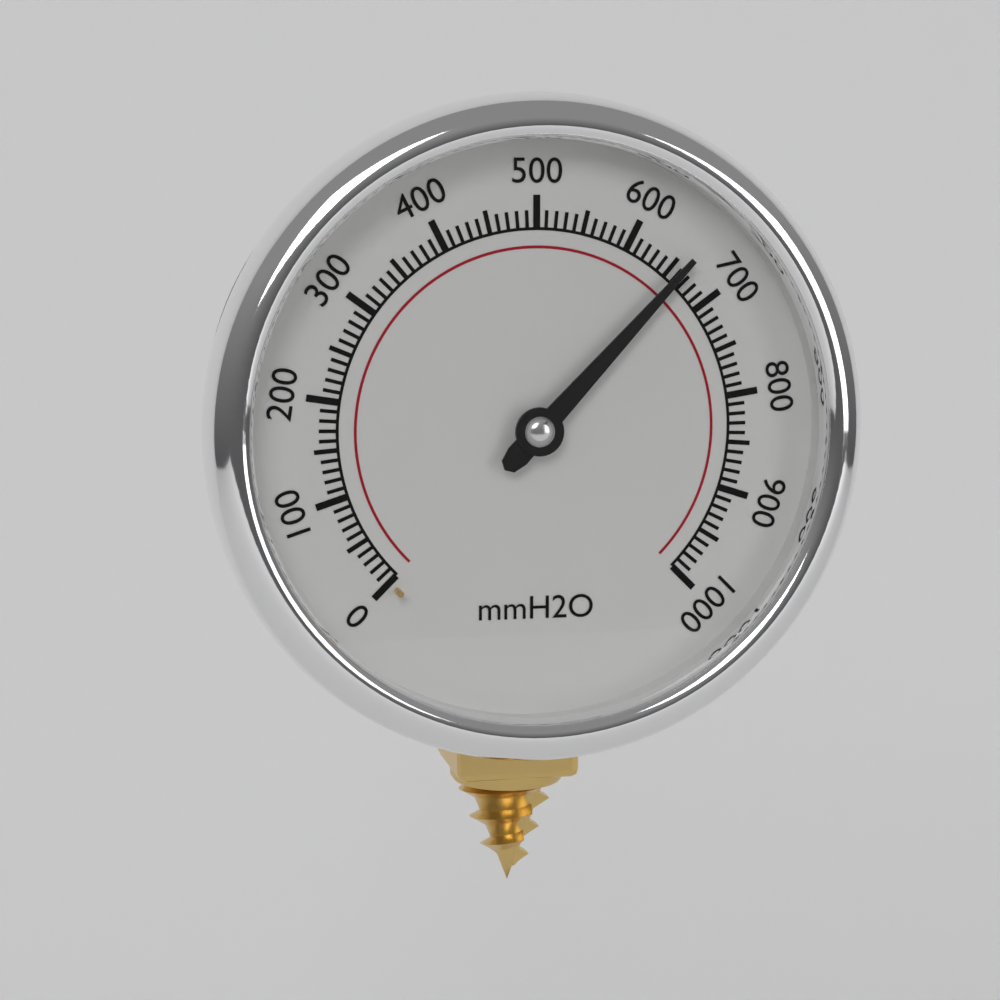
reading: 660 mmH2O
